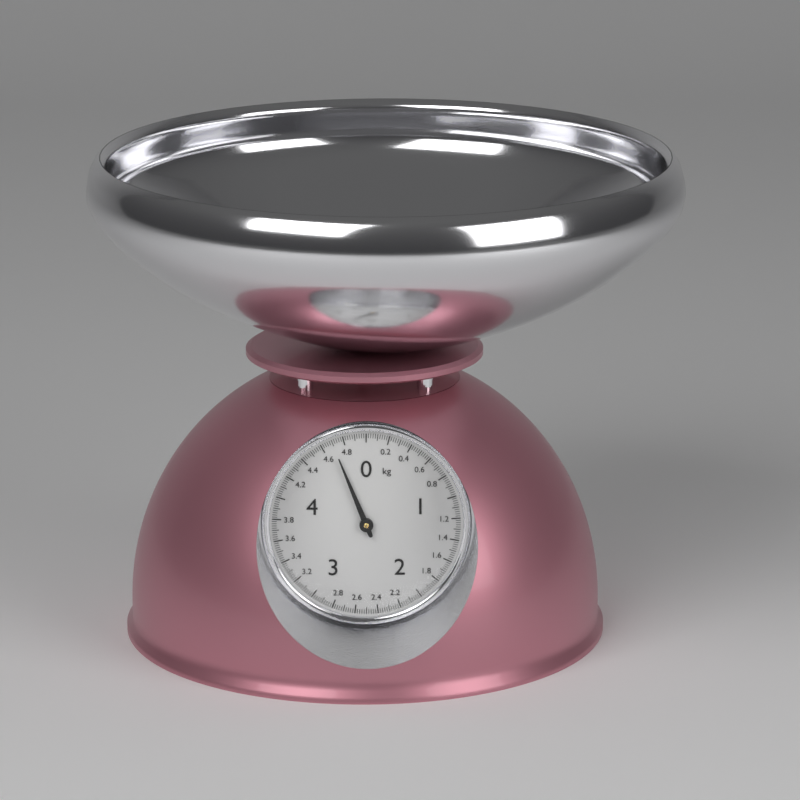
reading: 4.70 kg
